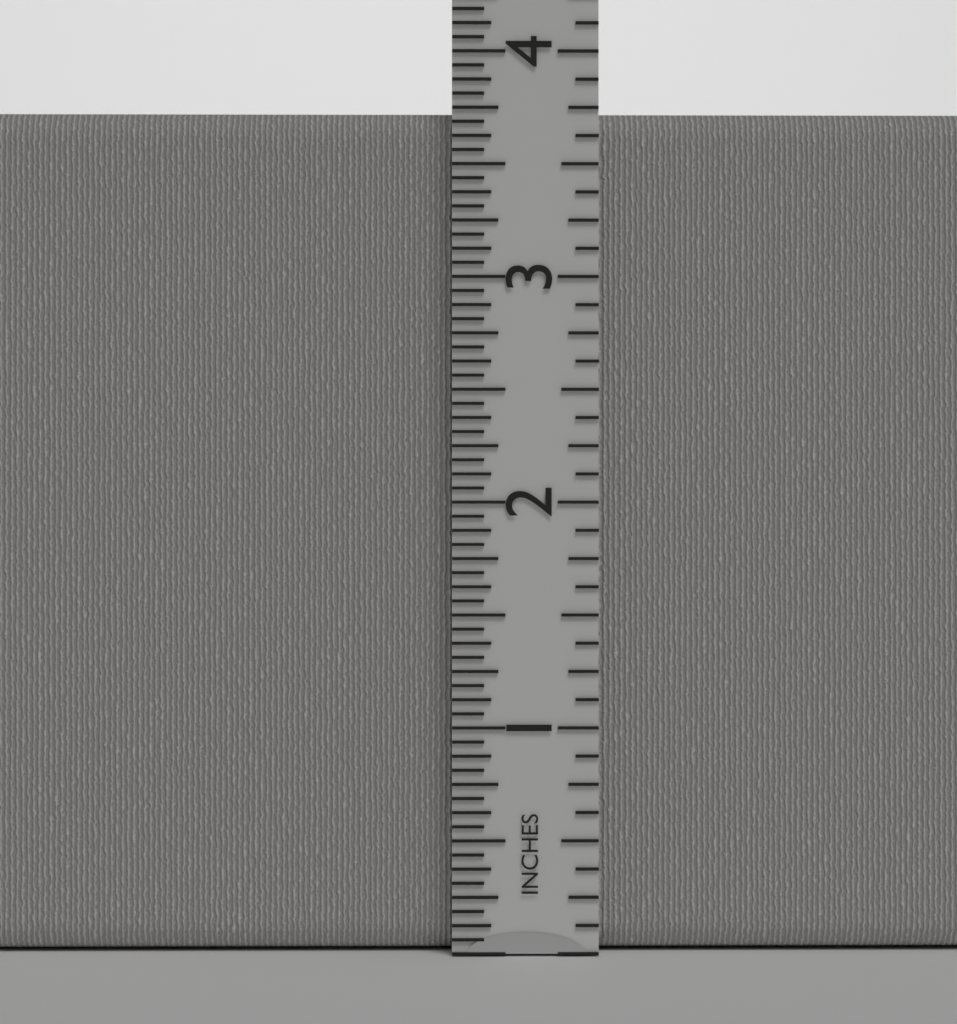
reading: 3.7500 in
